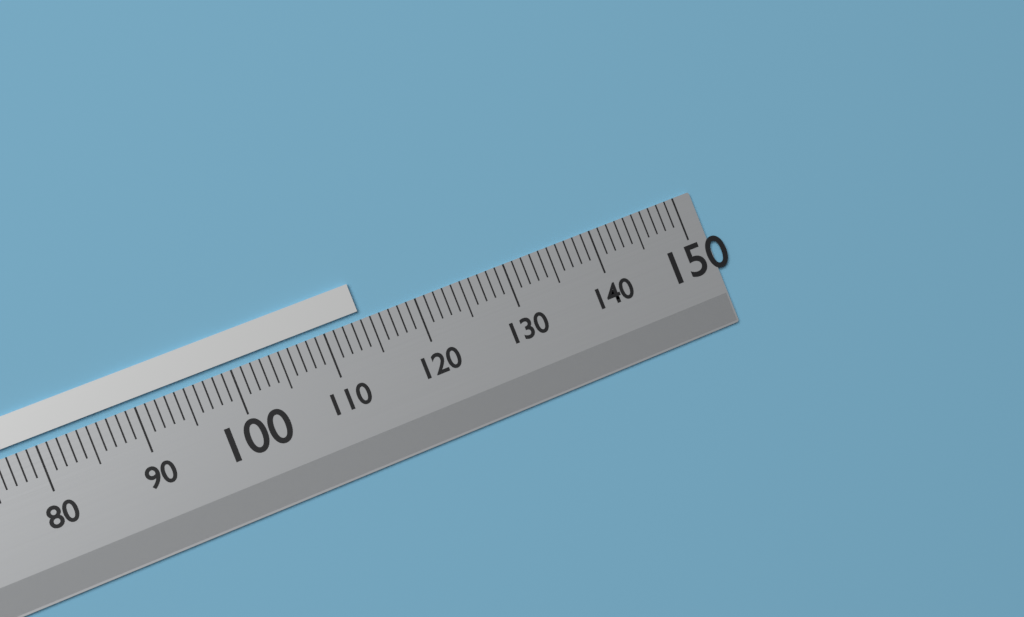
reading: 114 (no unit)
